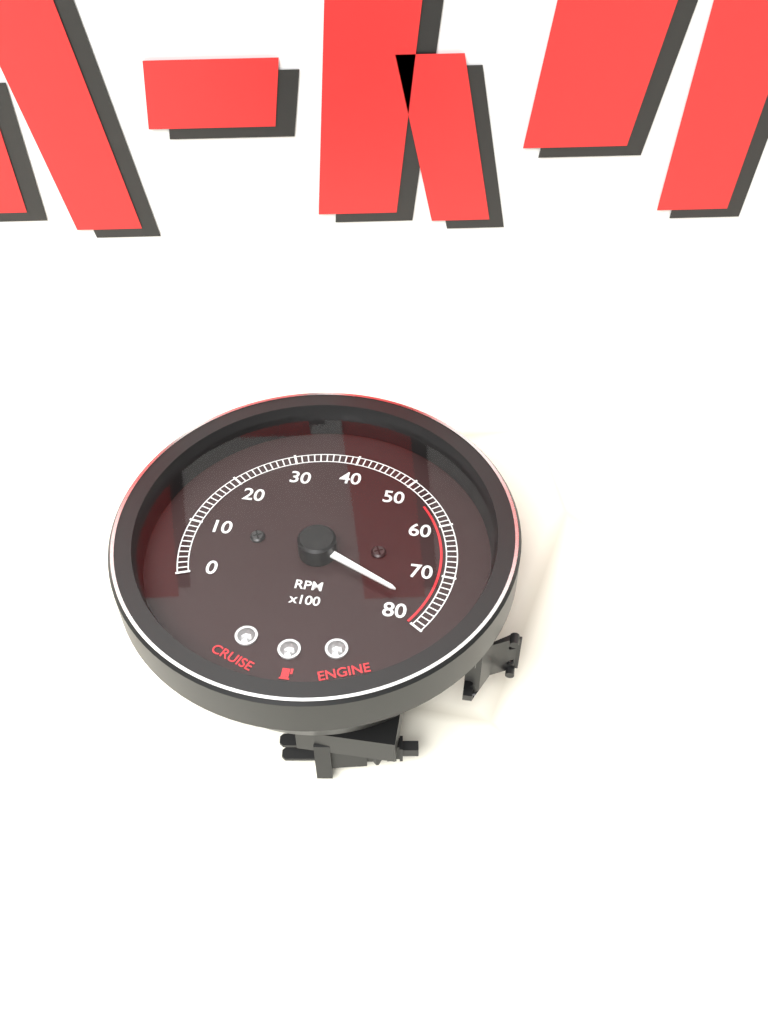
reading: 7700 RPM
